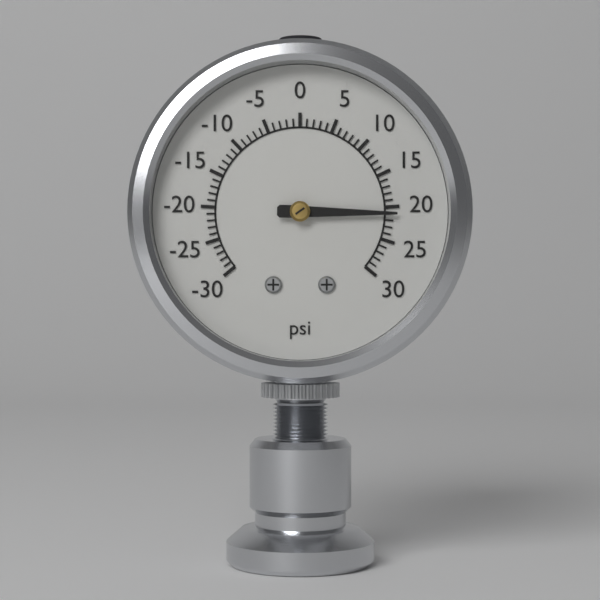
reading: 21 psi
